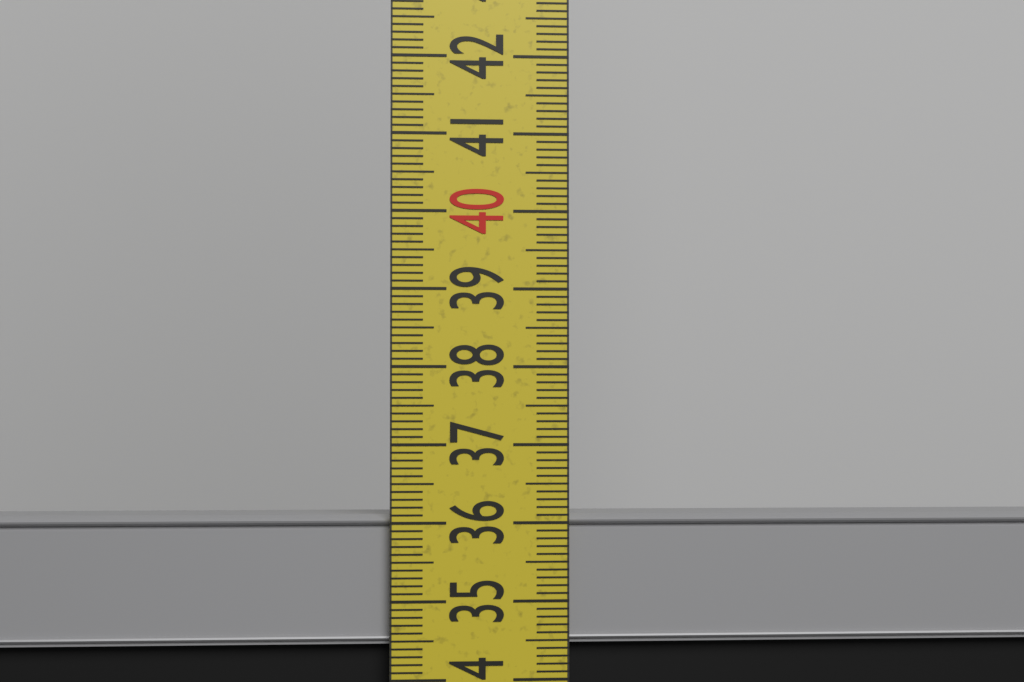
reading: 36.1 cm
